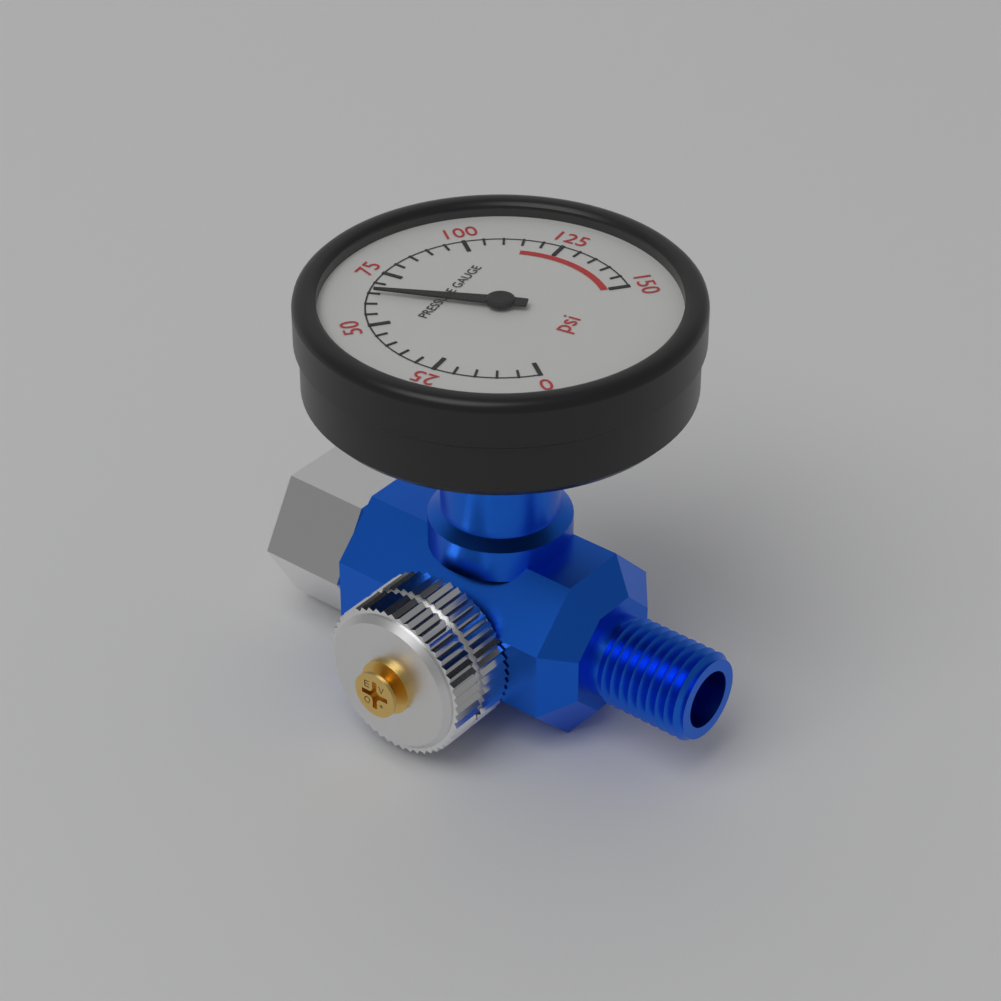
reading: 65 psi
